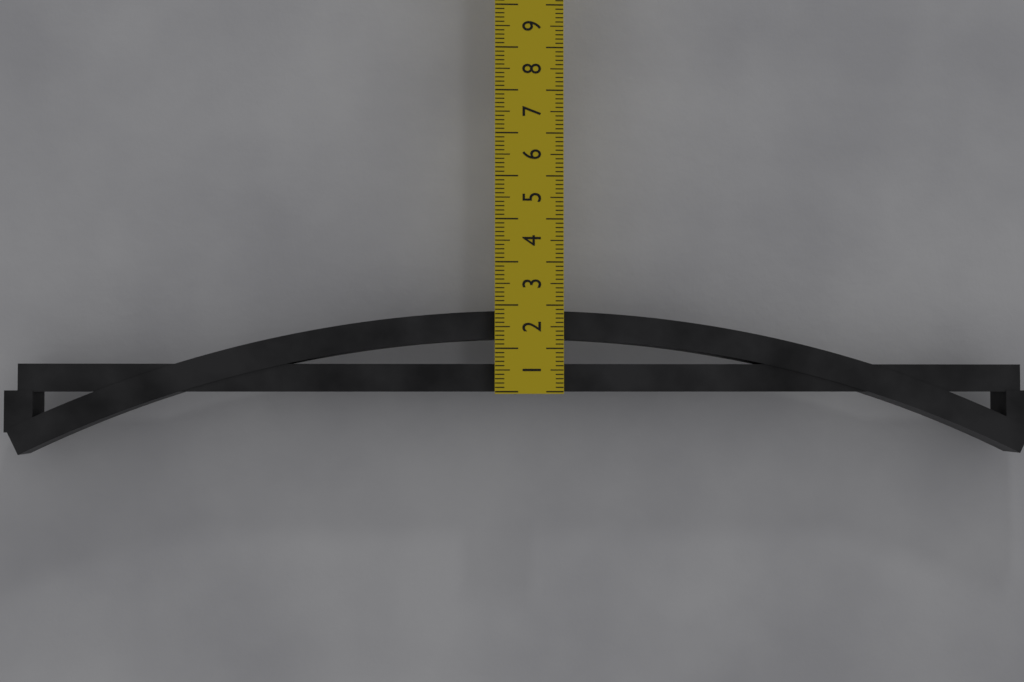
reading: 1.9 cm
